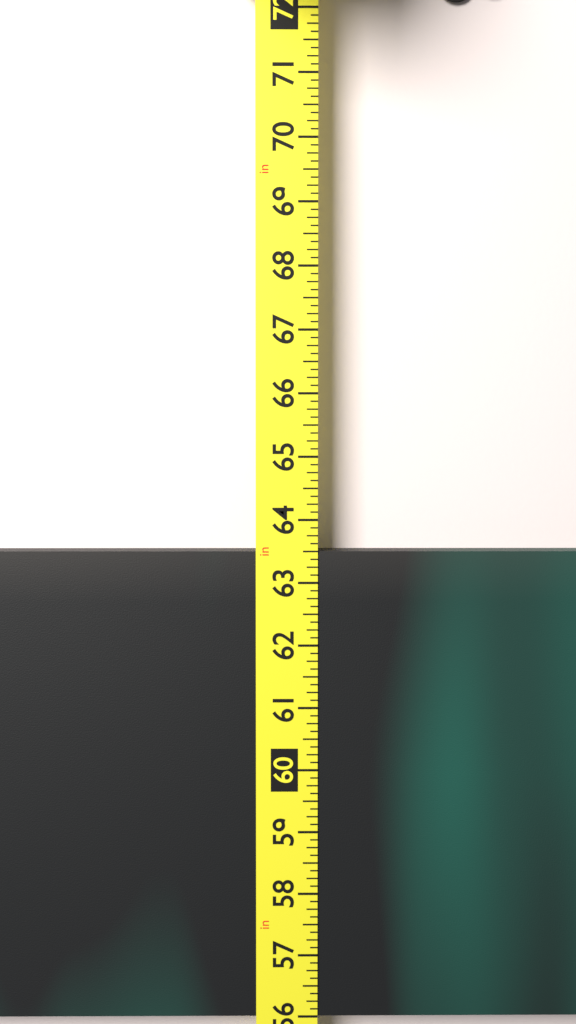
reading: 63.500 in
